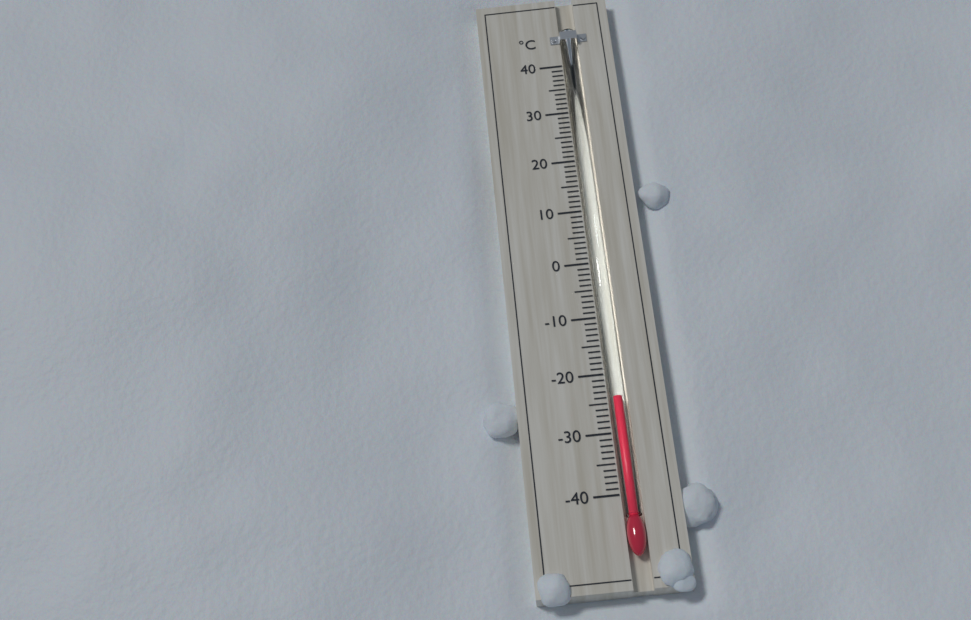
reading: -24 °C
